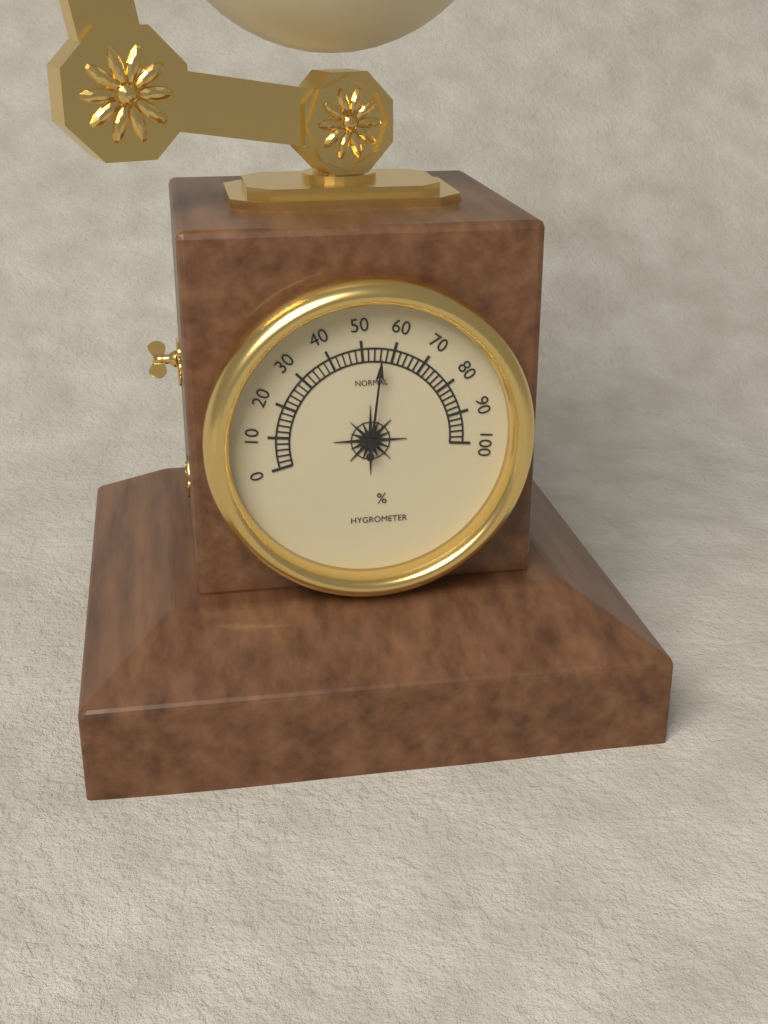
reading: 56 %
